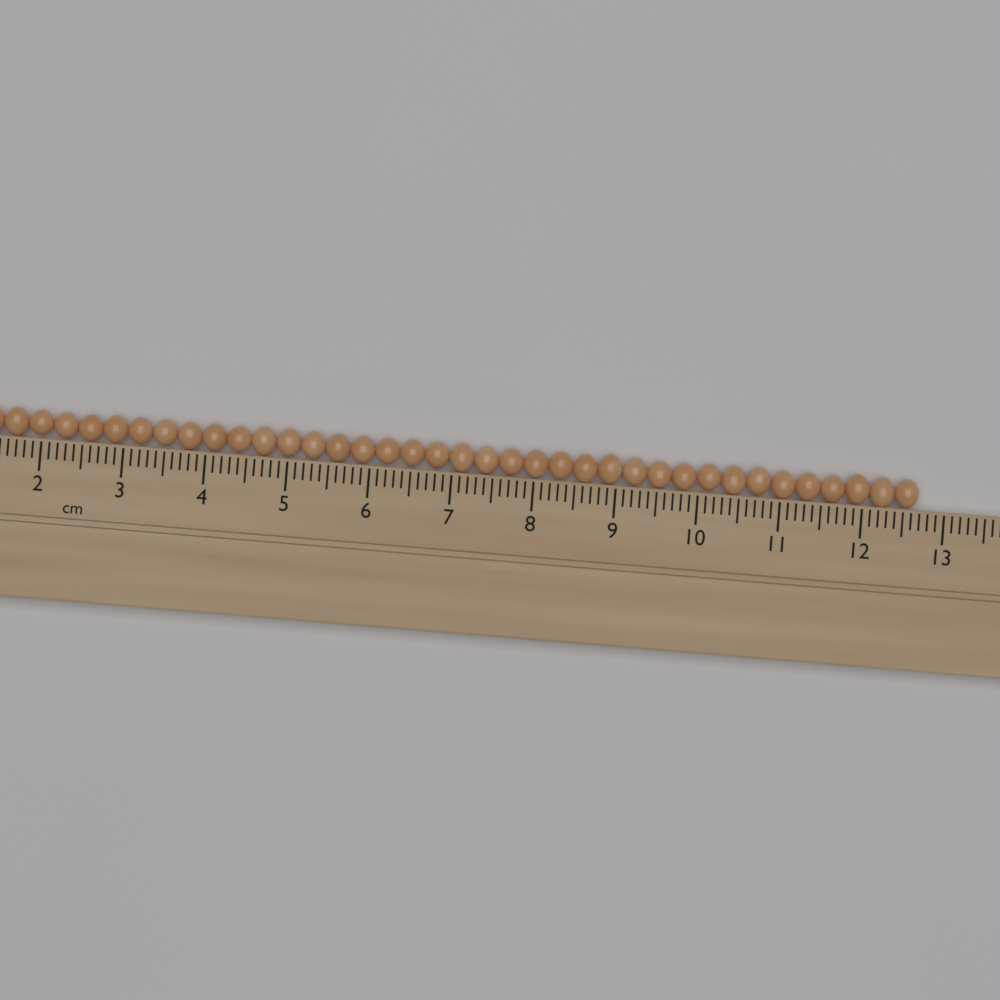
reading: 12.7 cm
